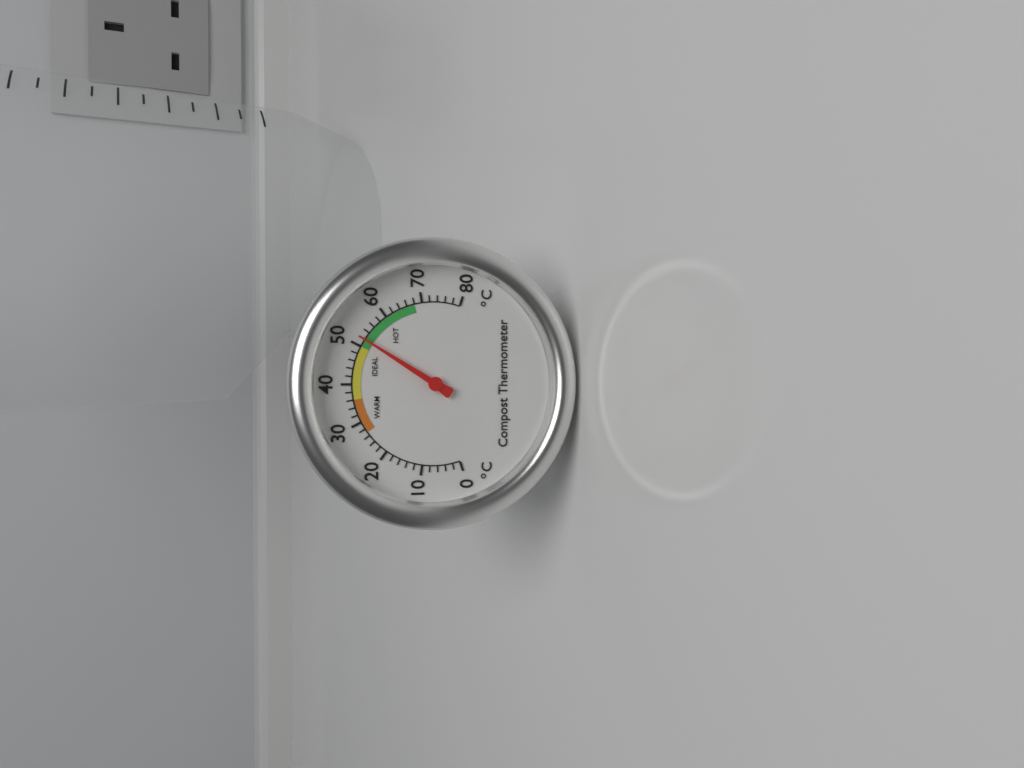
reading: 52 °C
